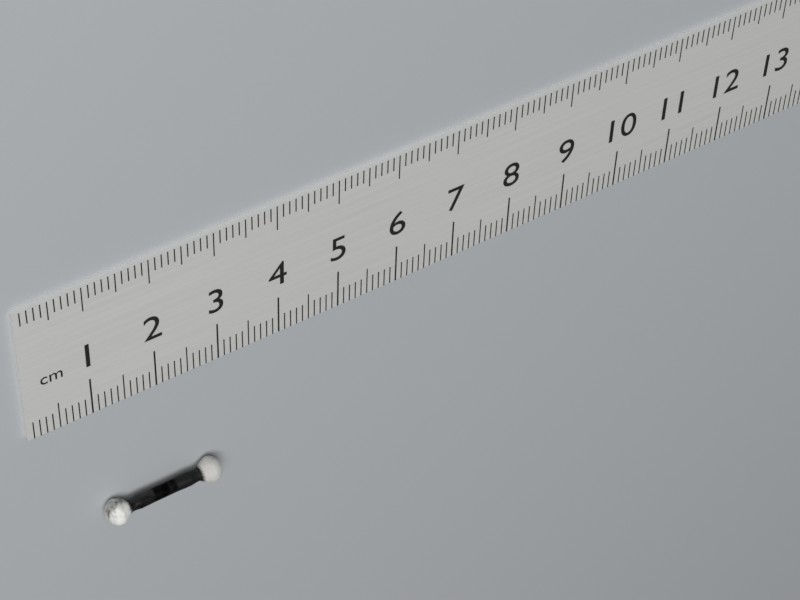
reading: 2.9 cm
